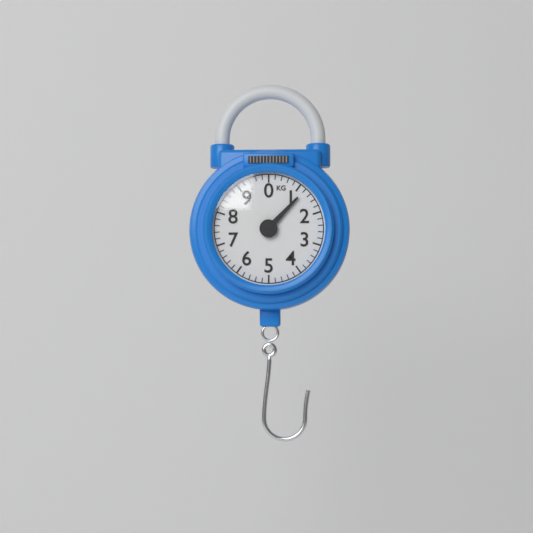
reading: 1.2 kg
